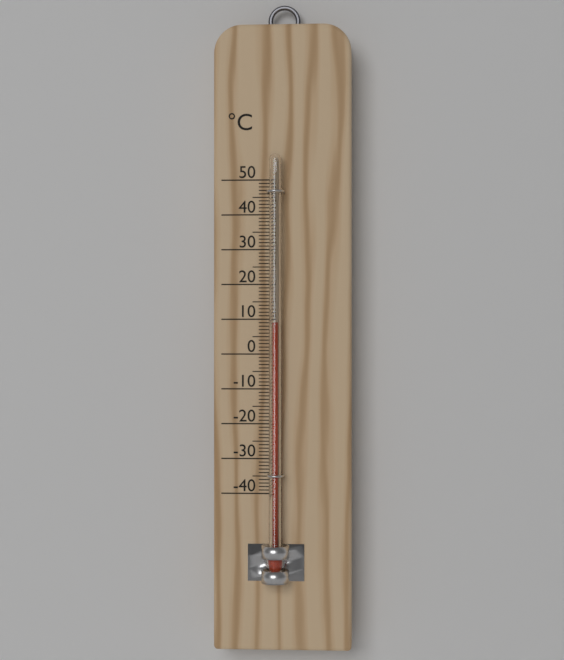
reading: 9 °C
